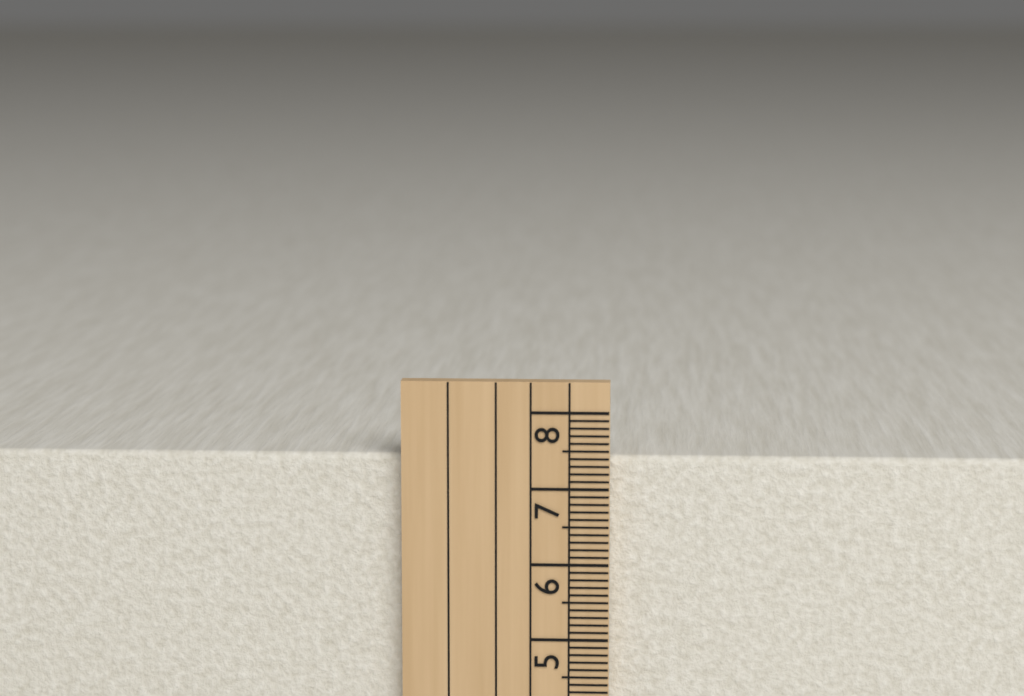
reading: 7.4 cm
